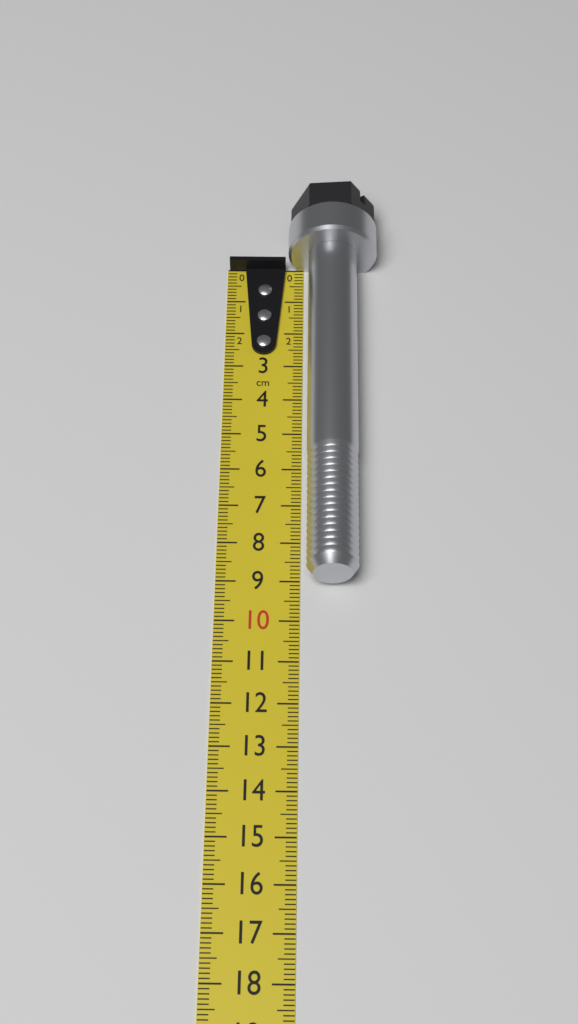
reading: 9.1 cm
